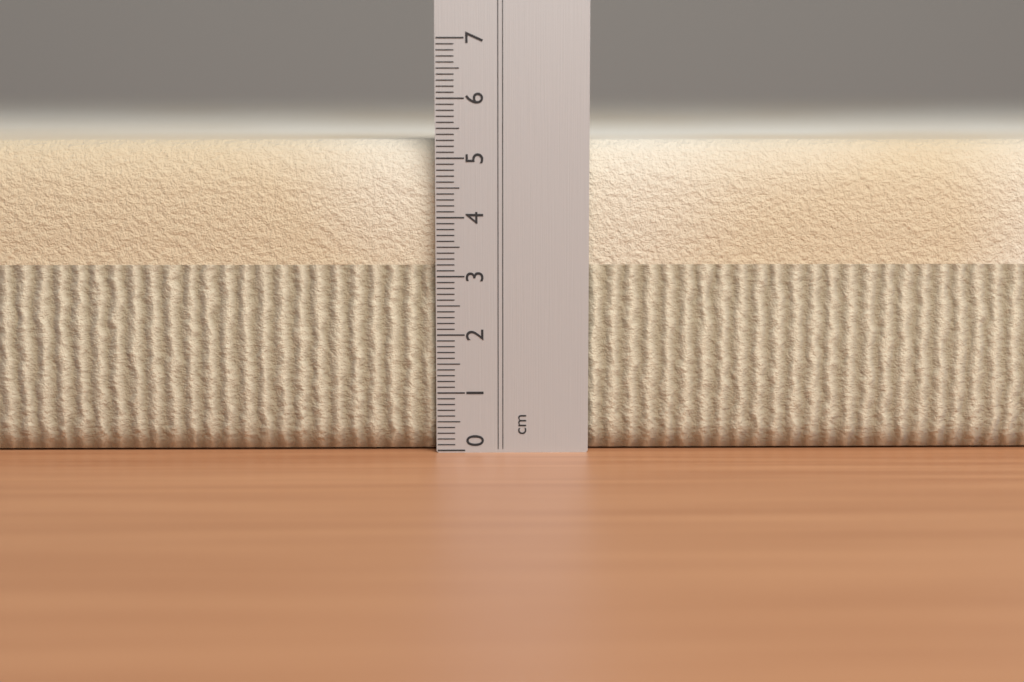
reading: 5.3 cm
